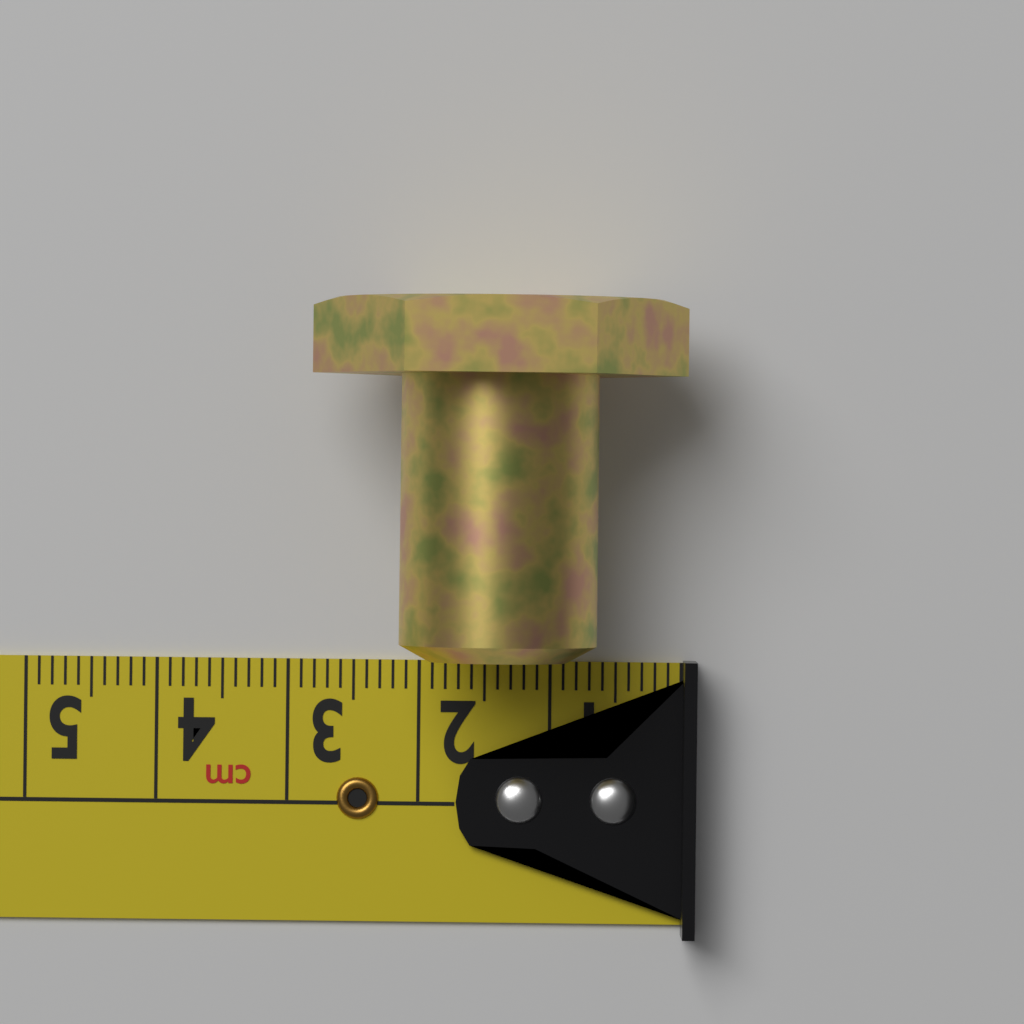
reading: 2.8 cm
